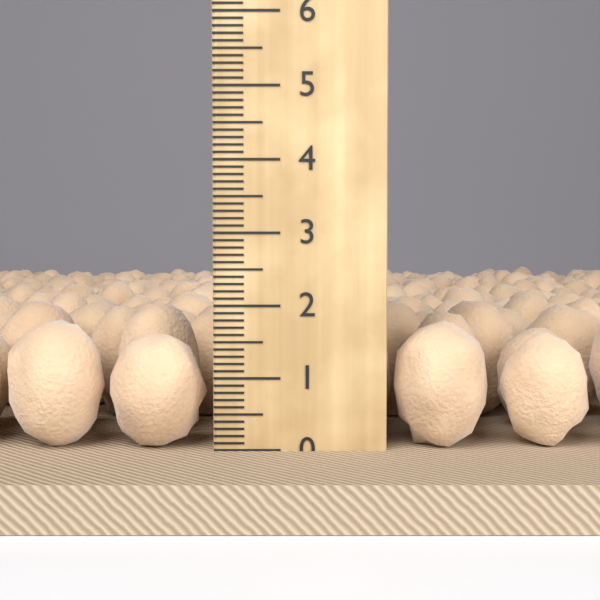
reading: 2.0 cm
